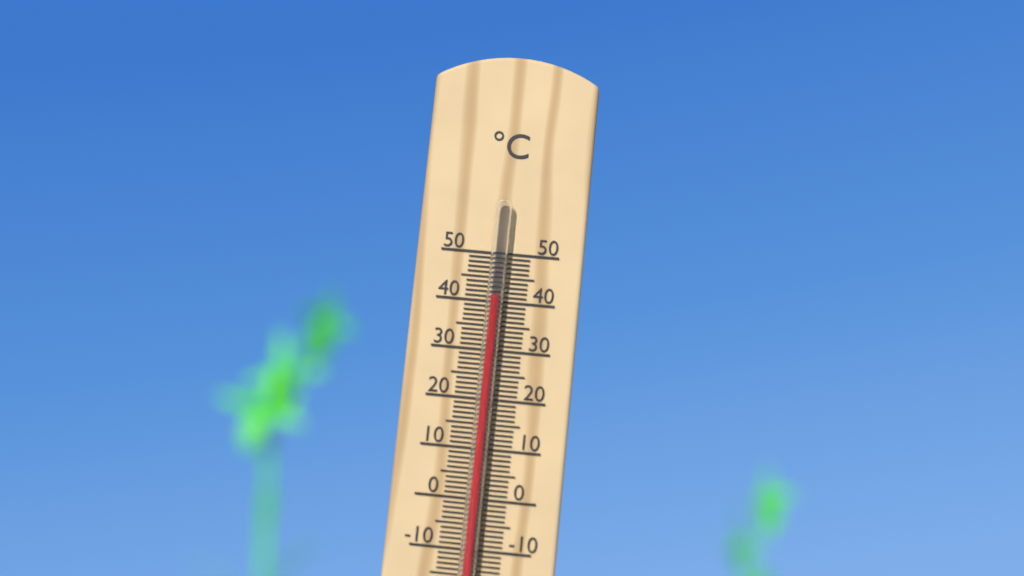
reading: 41 °C
